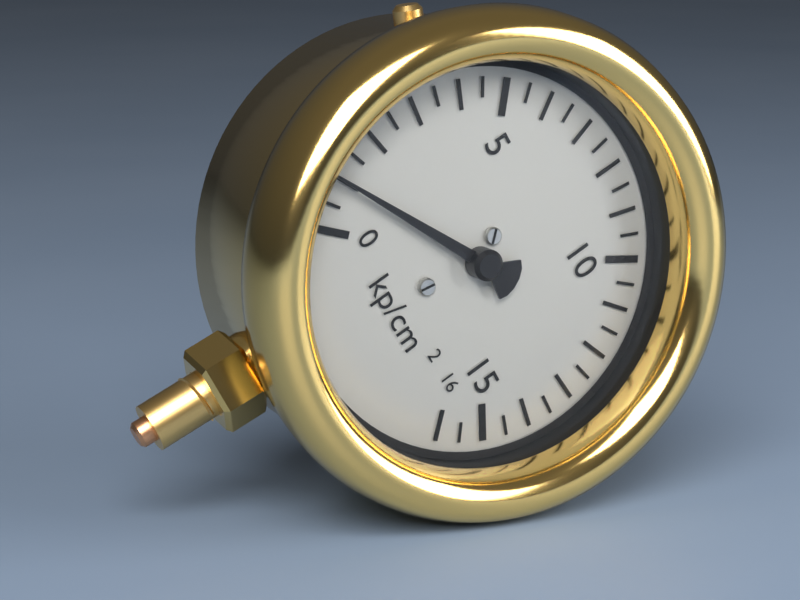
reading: 1.0 kp/cm²
